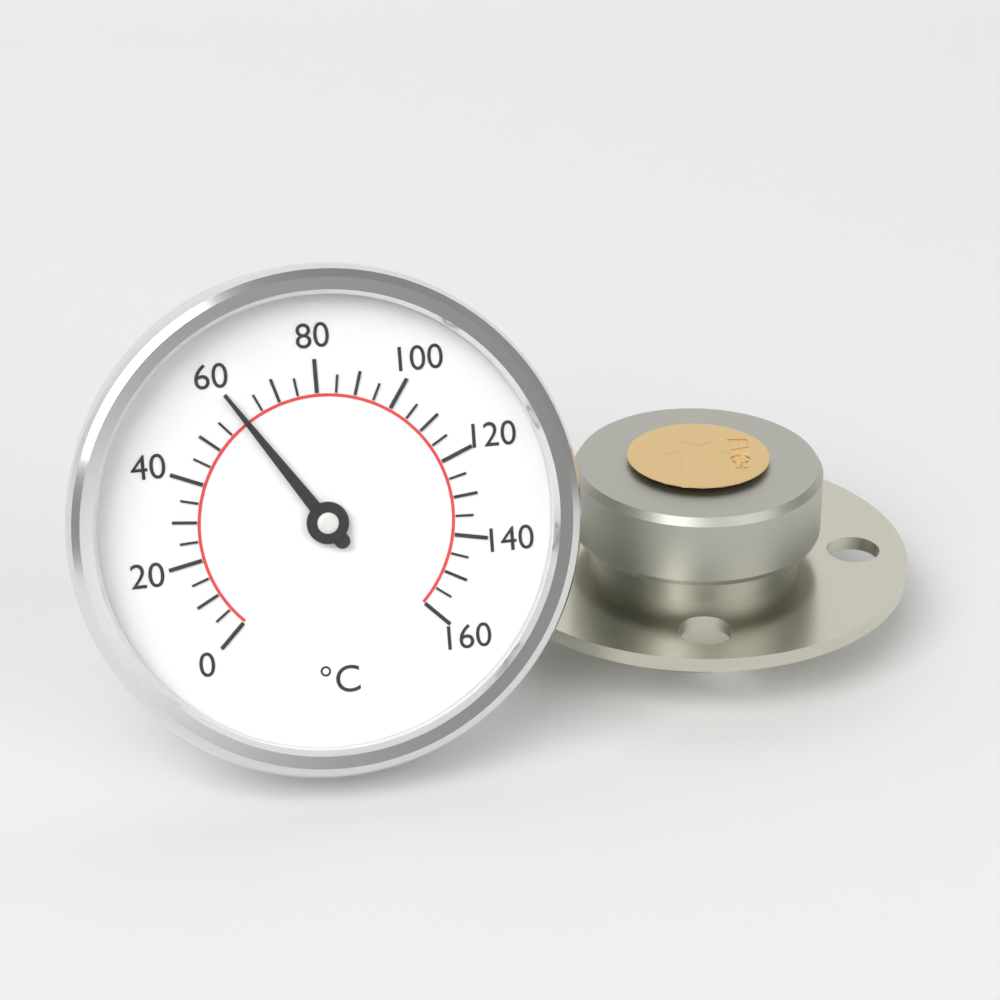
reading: 60 °C
